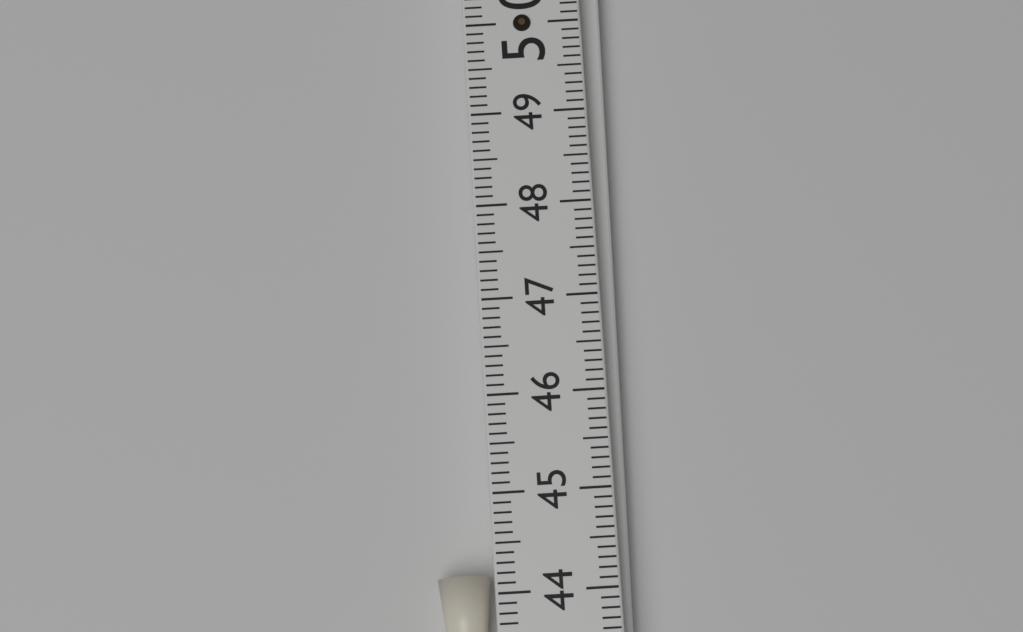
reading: 44.2 (no unit)
